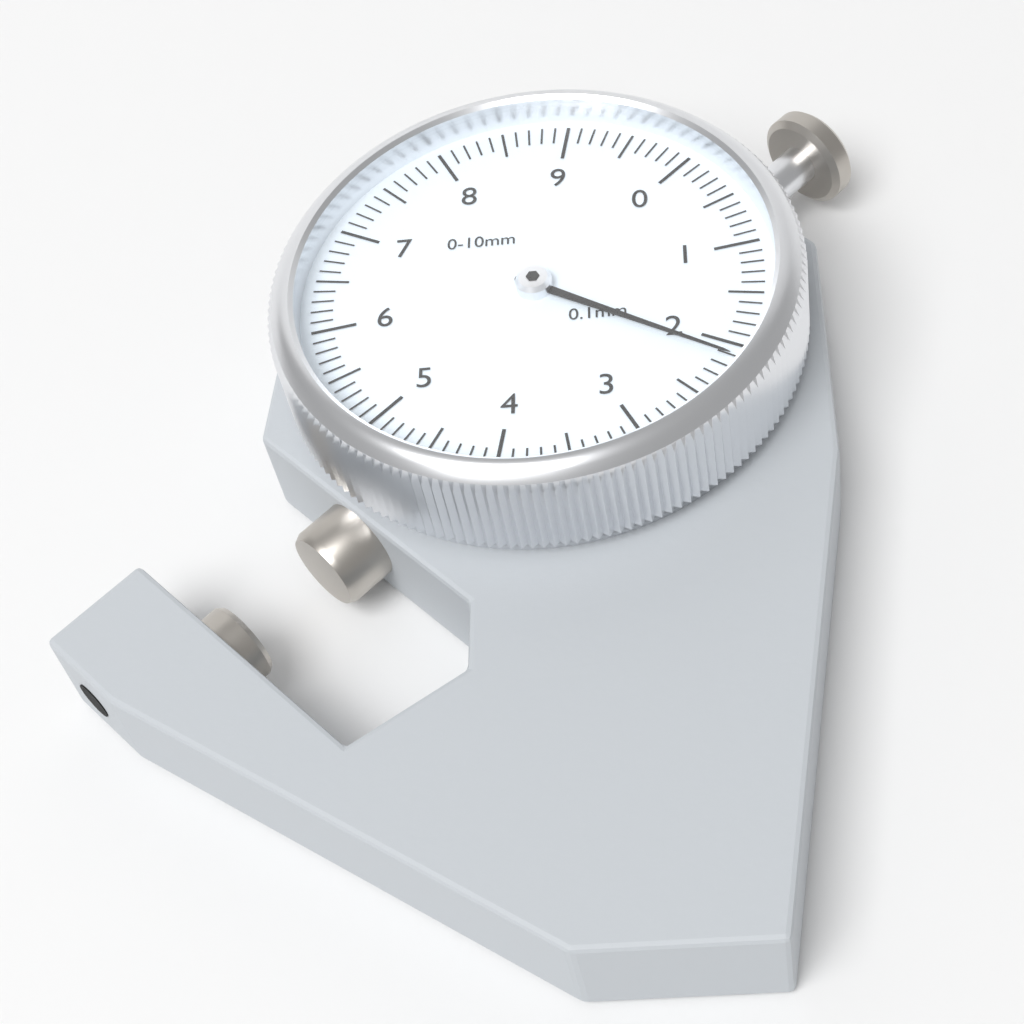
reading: 2.1 mm
